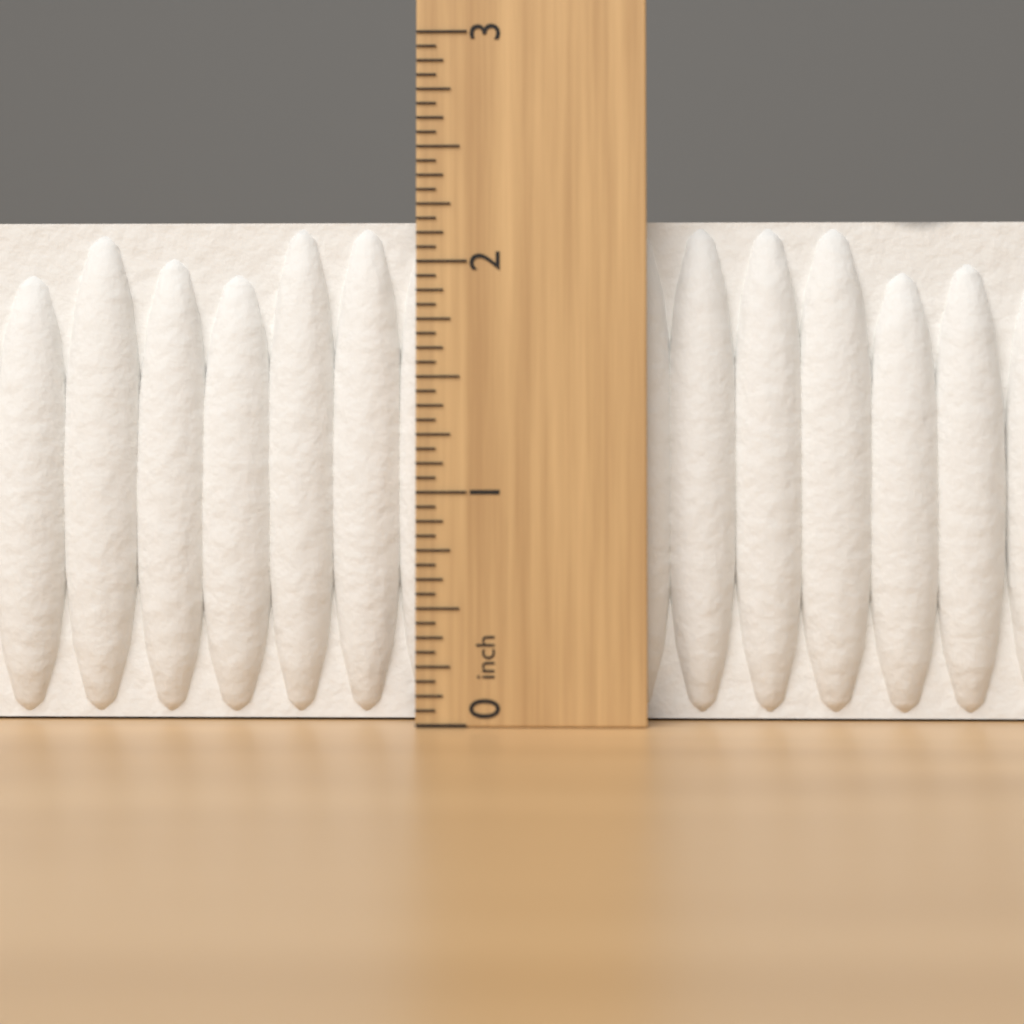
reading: 2.1875 inch
